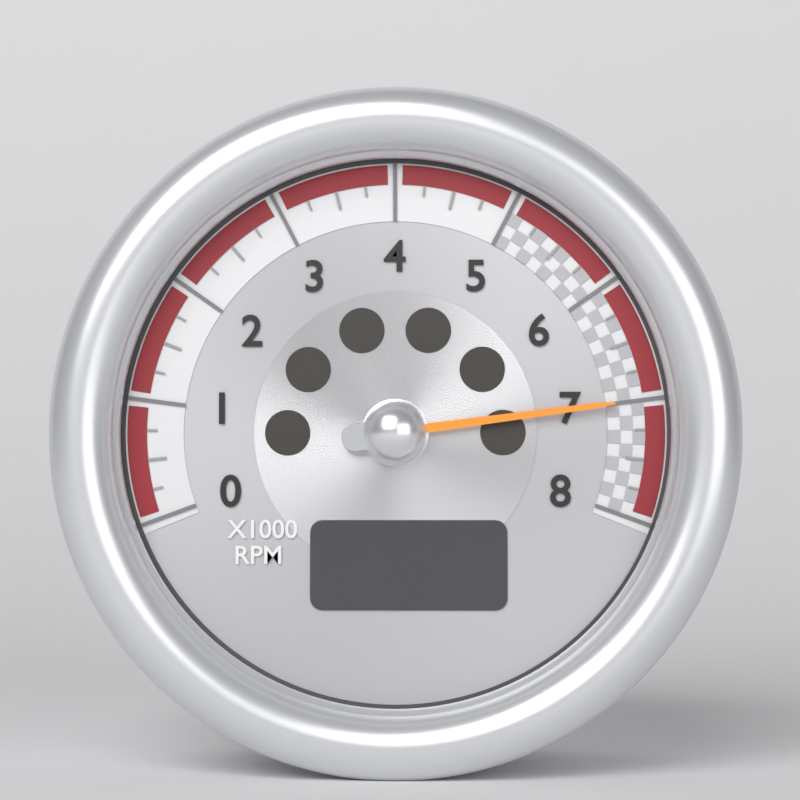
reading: 7.00 x1000 RPM
